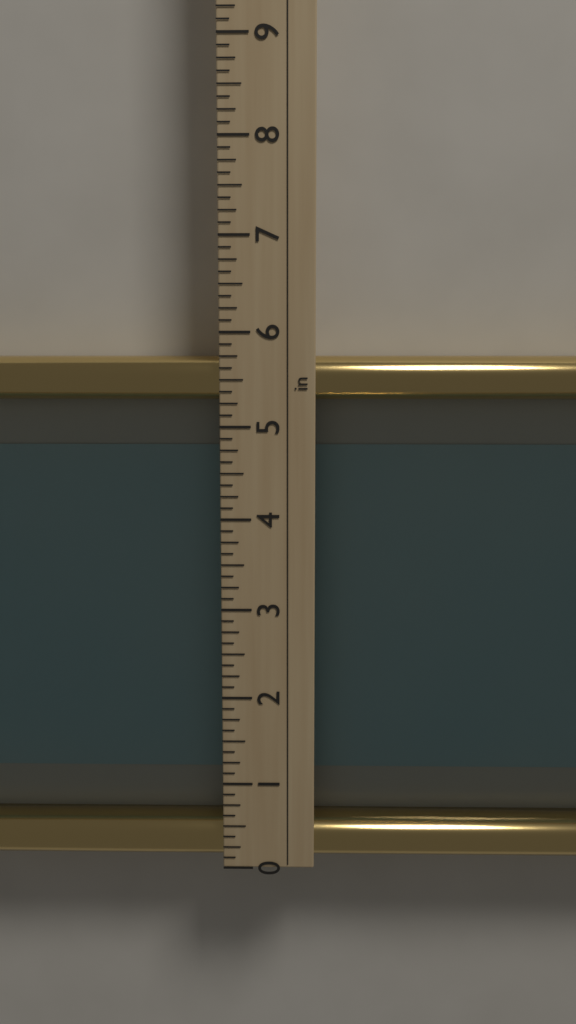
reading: 5.750 in
